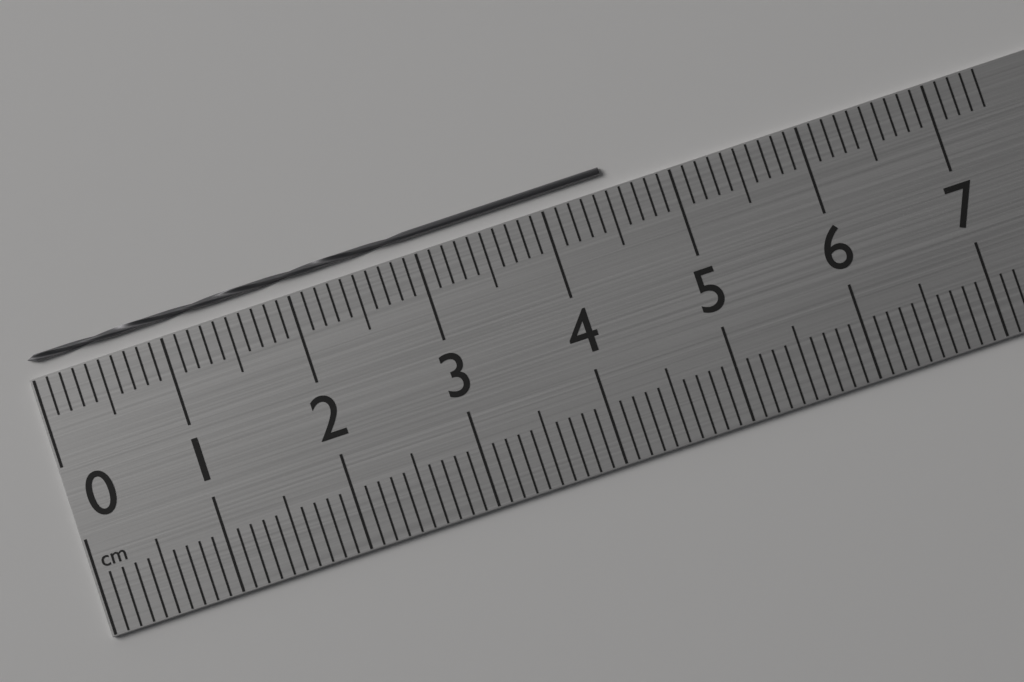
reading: 4.5 cm
